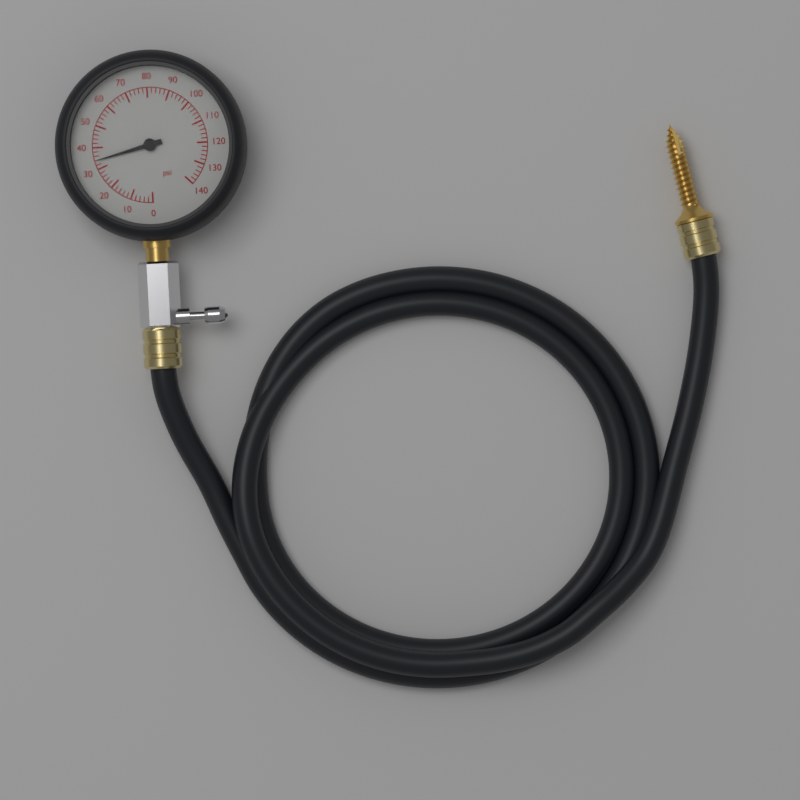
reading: 34 psi
